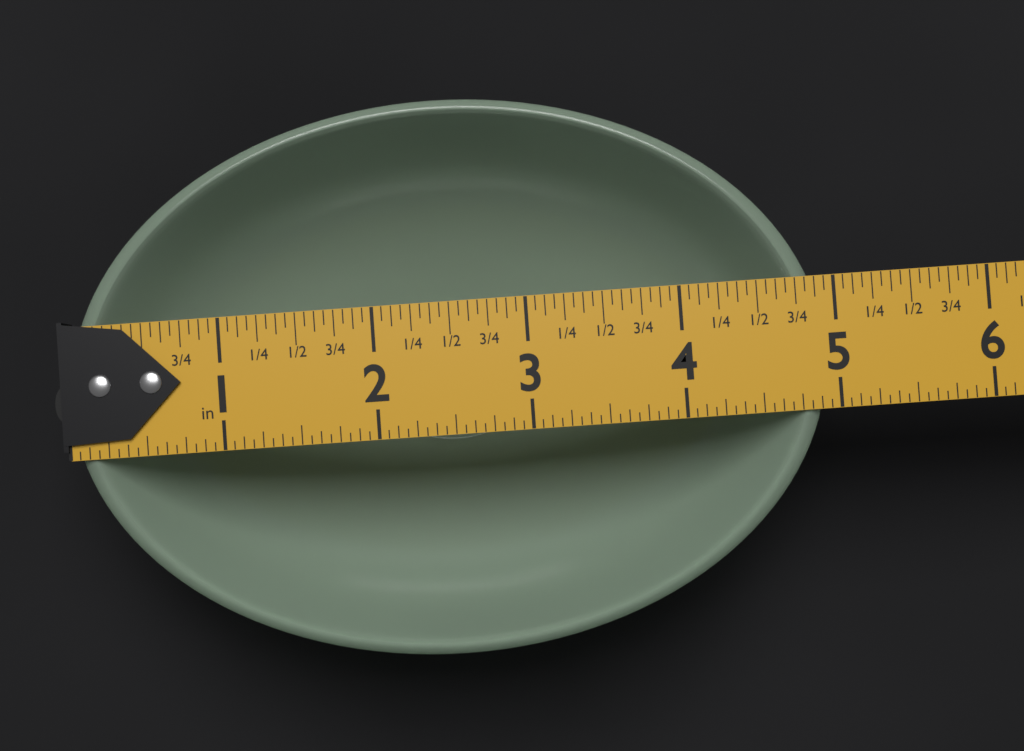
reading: 4.9375 in
